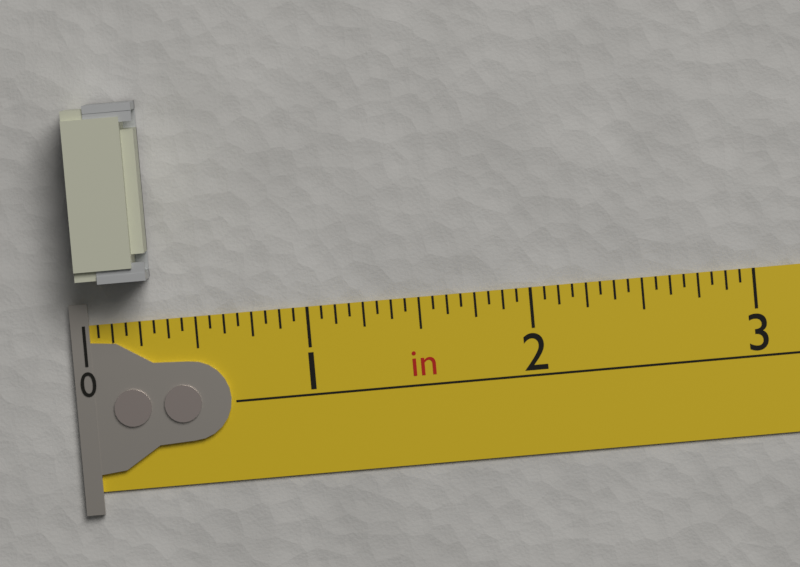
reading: 0.3125 in
